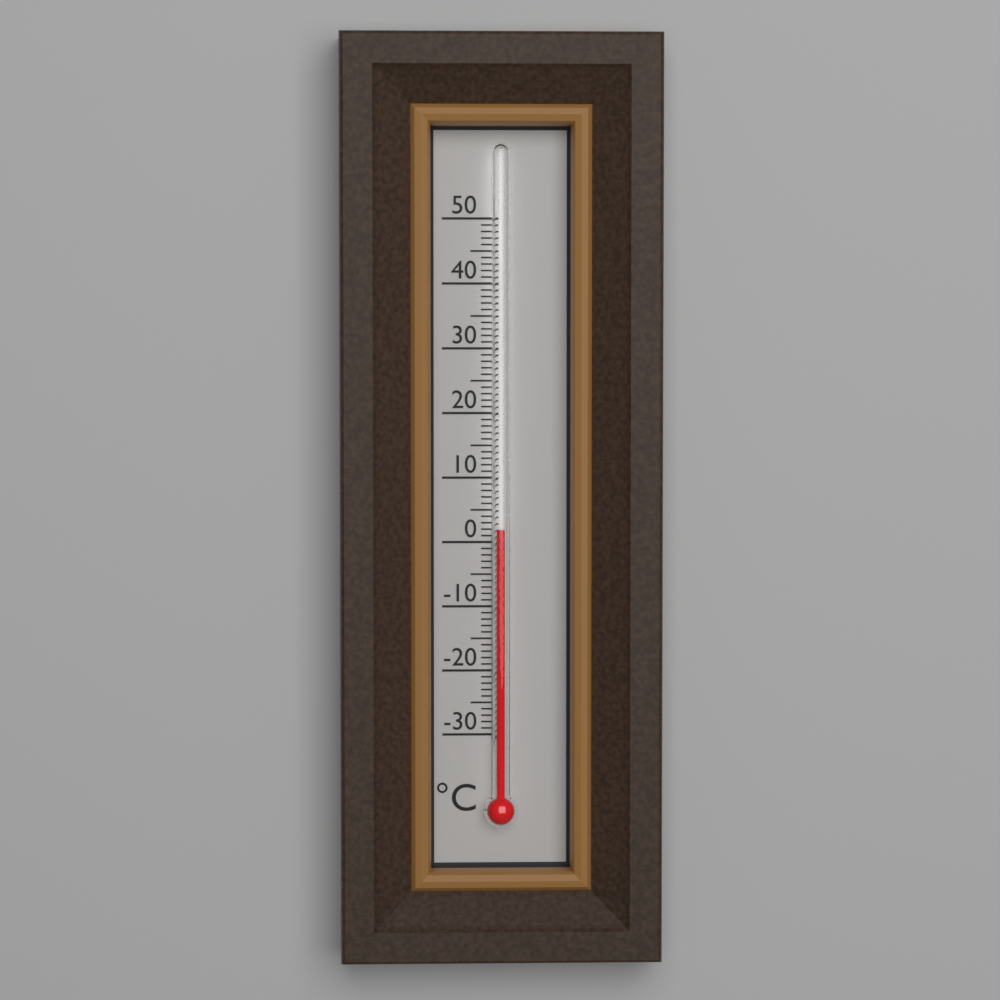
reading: 2 °C
